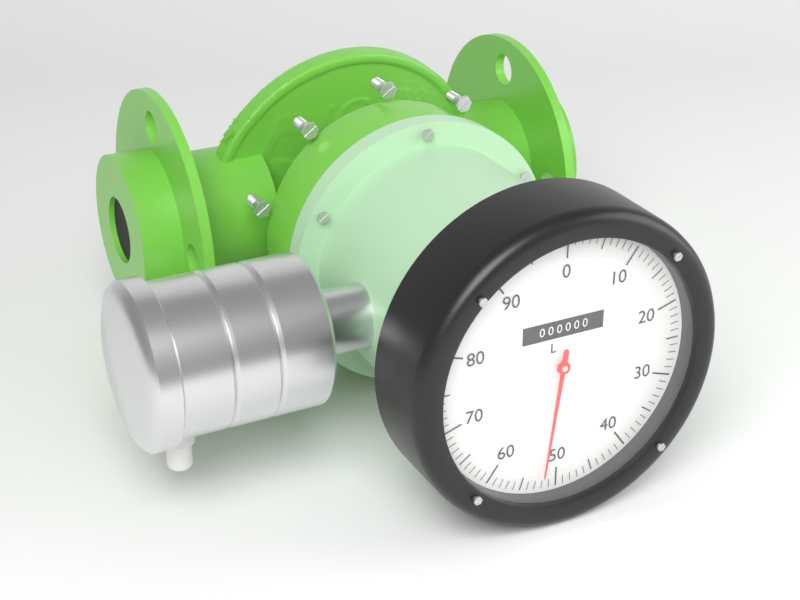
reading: 52 L
